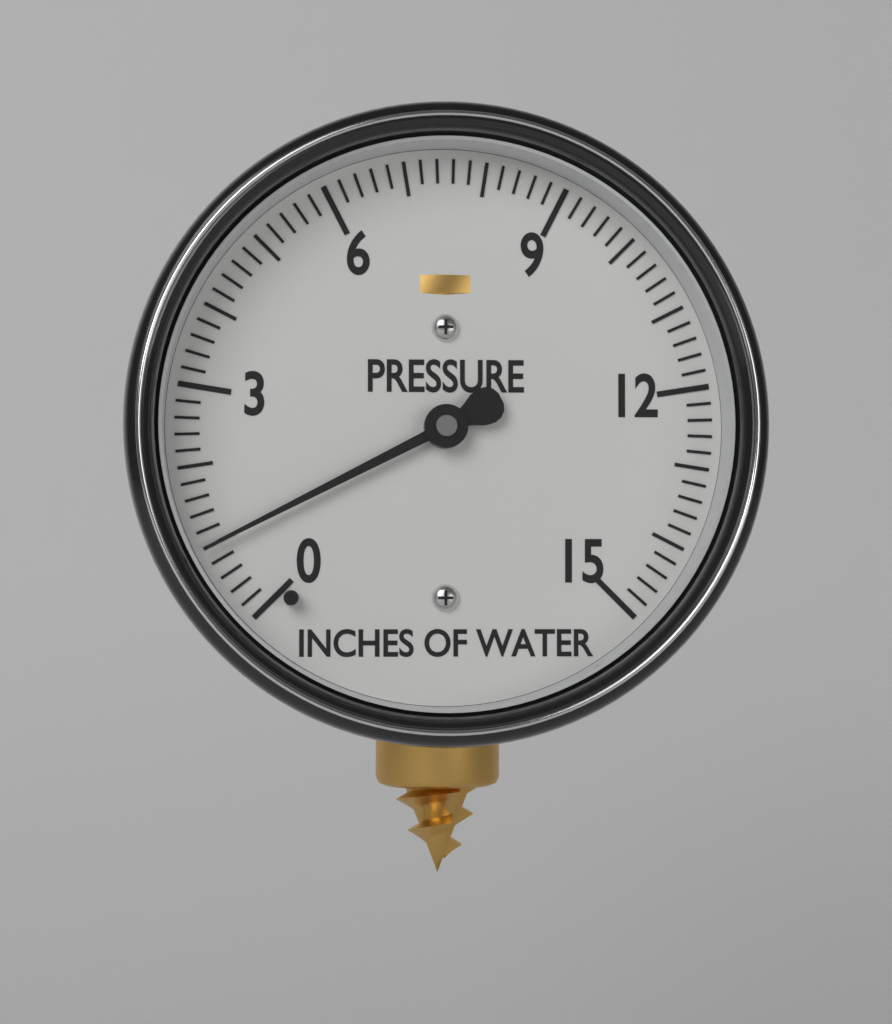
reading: 1.0 inches of water
